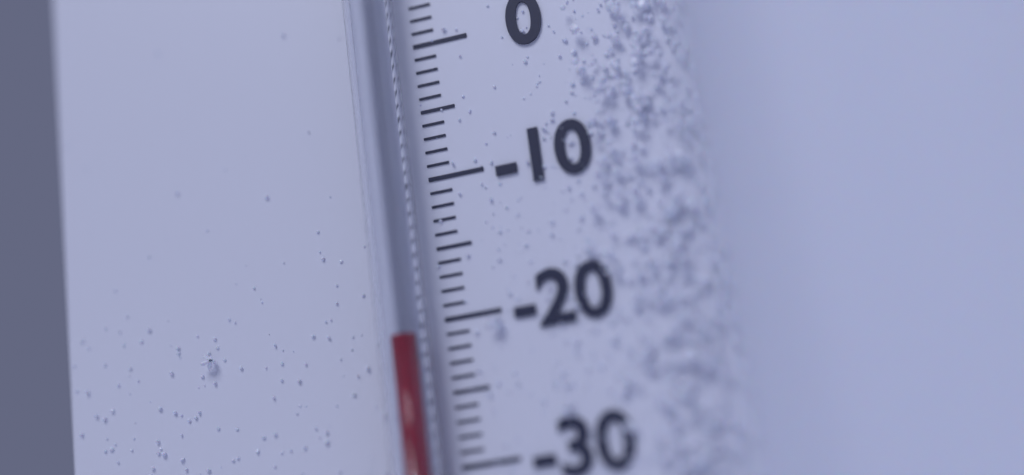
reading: -21 °C
